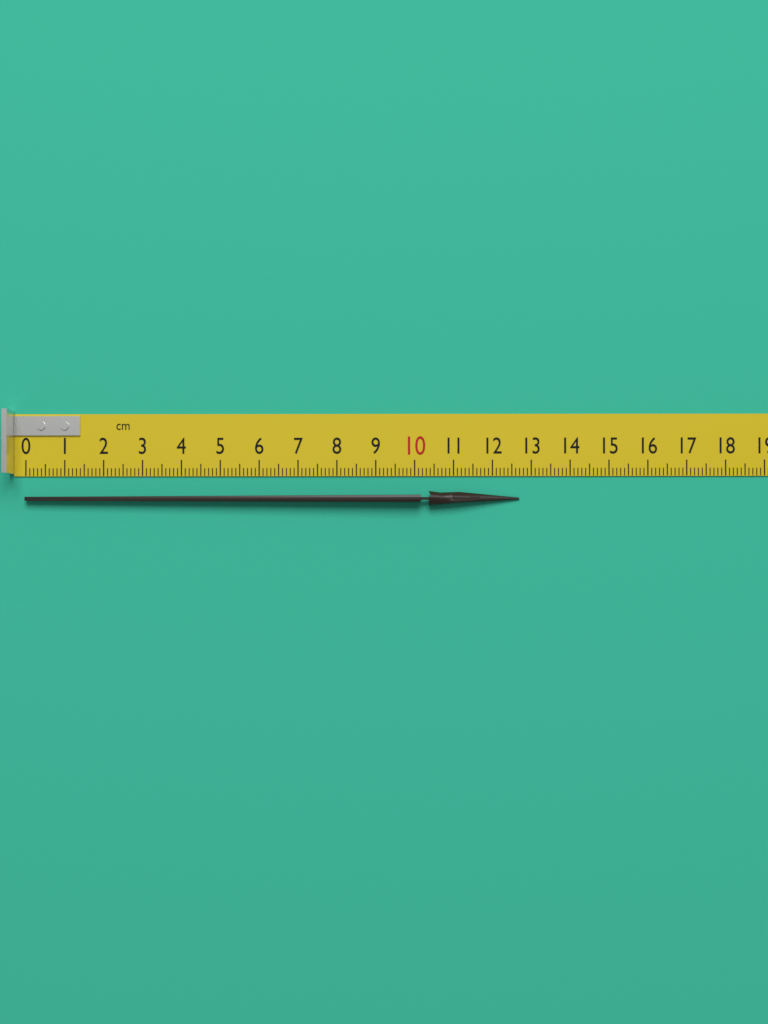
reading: 12.7 cm
